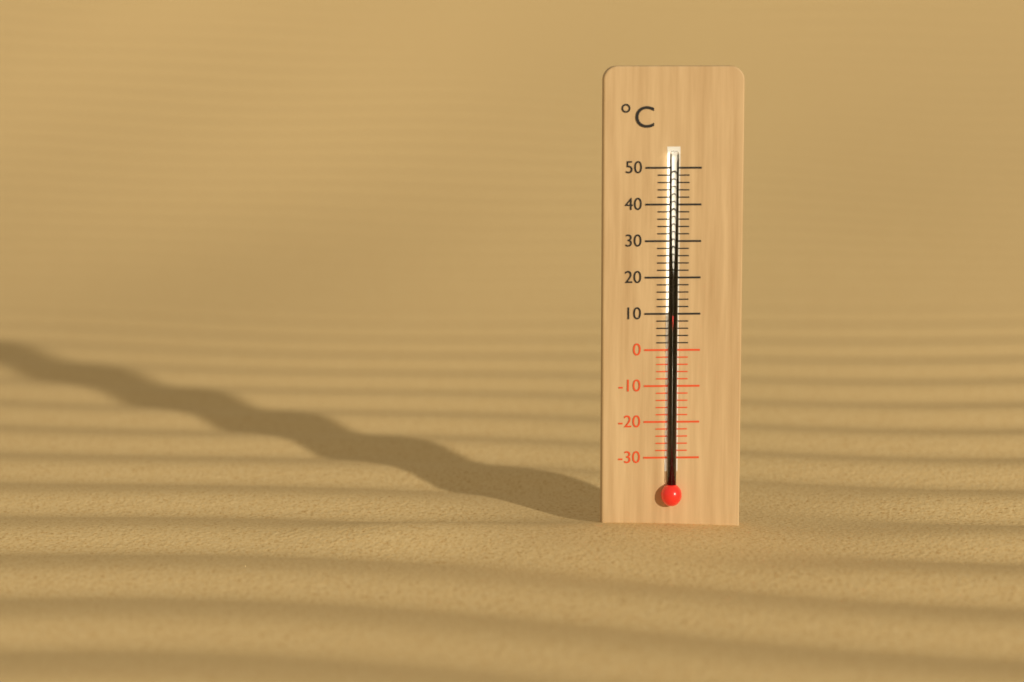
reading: 10 °C
